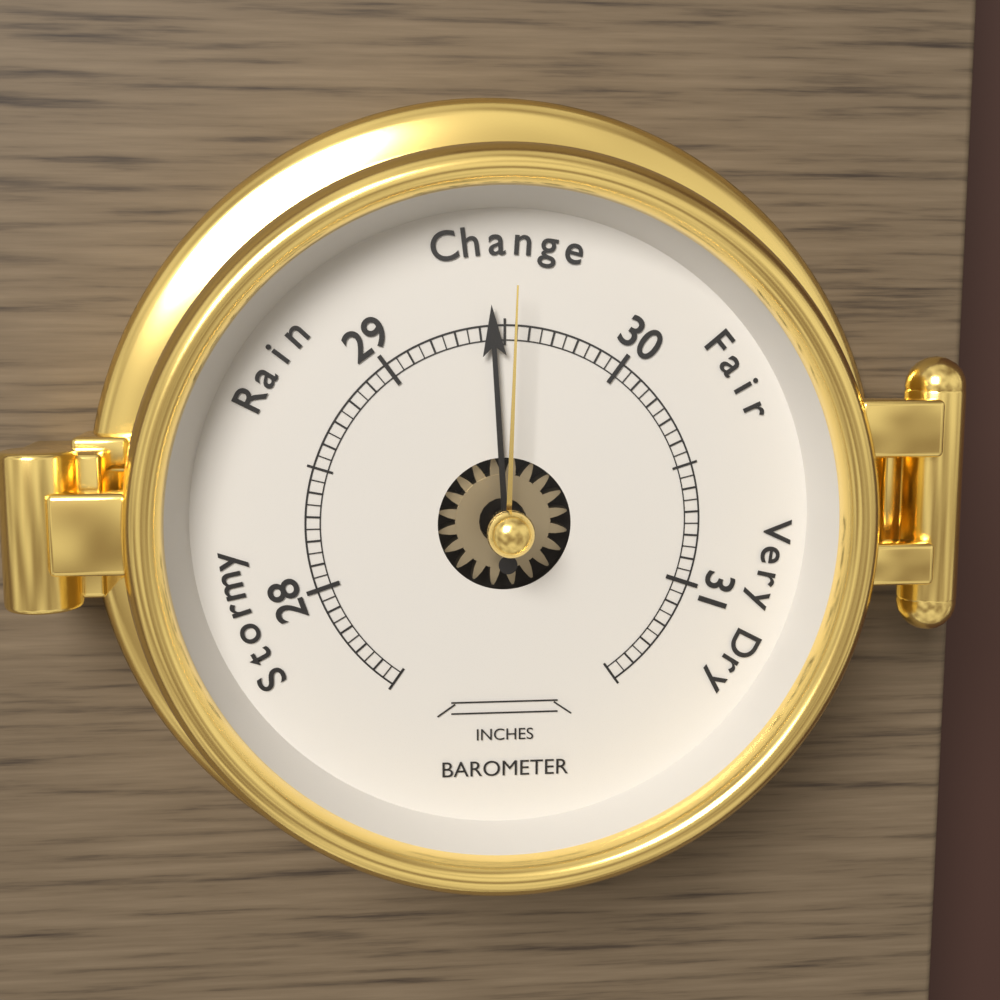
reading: 29.45 inches
